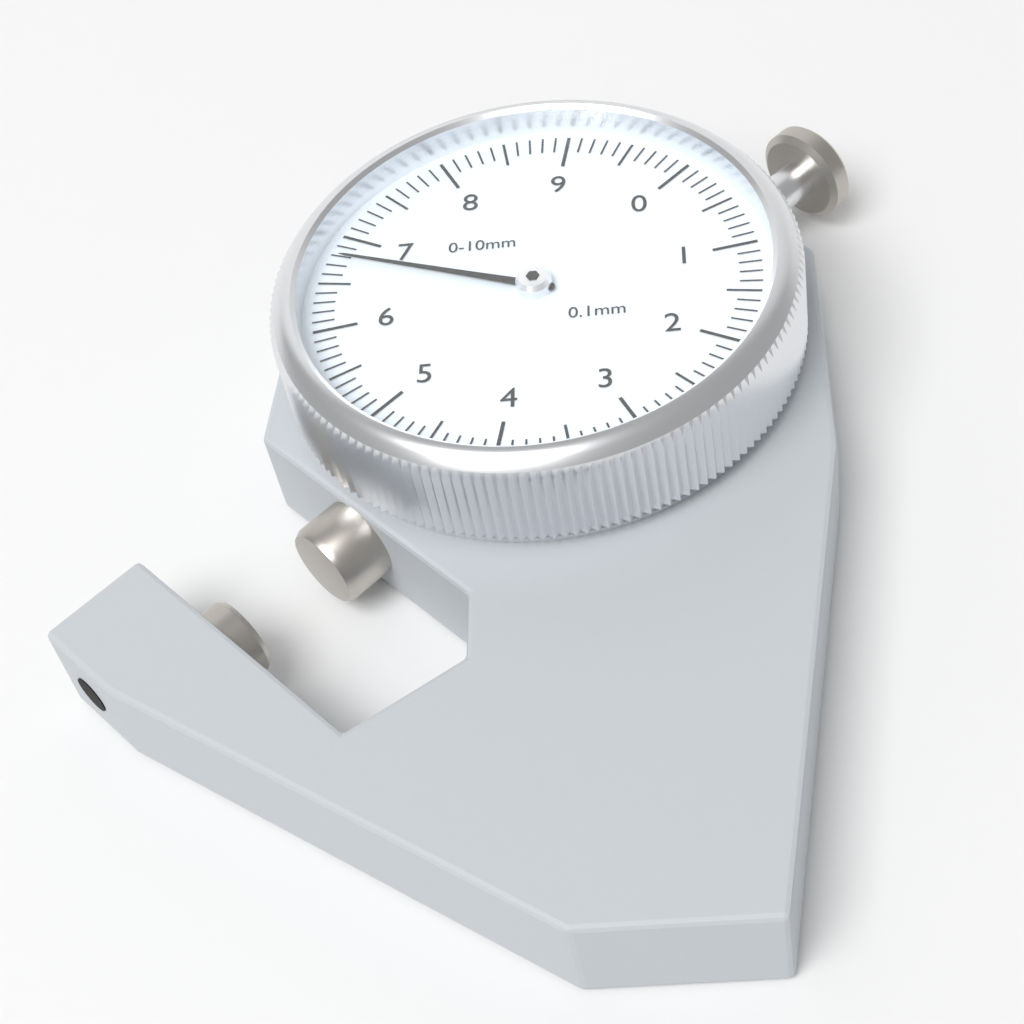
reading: 6.8 mm
